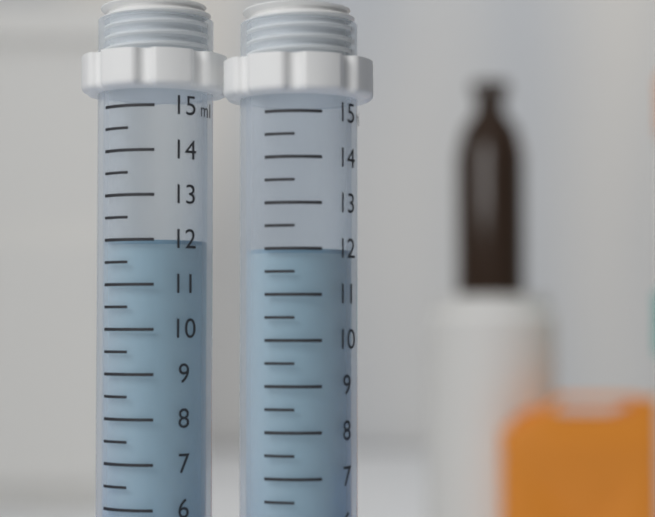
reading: 12.0 ml
